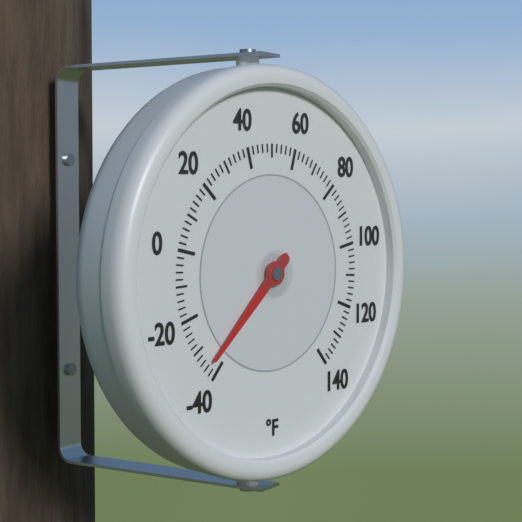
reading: -36 °F
